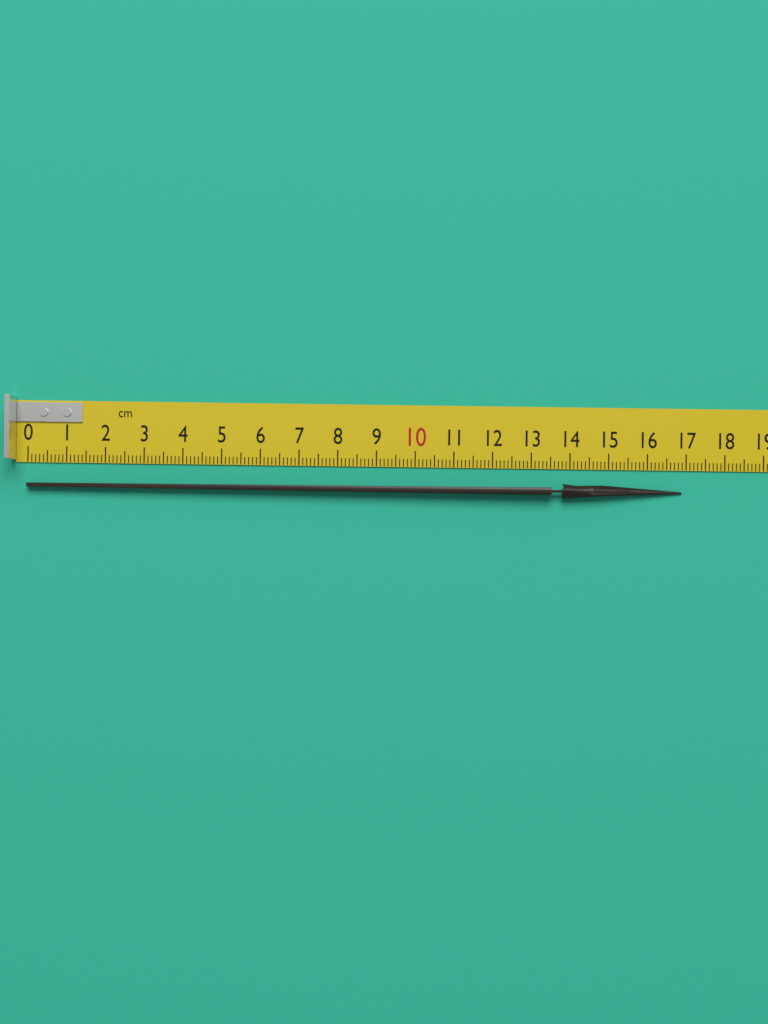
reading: 16.9 cm
